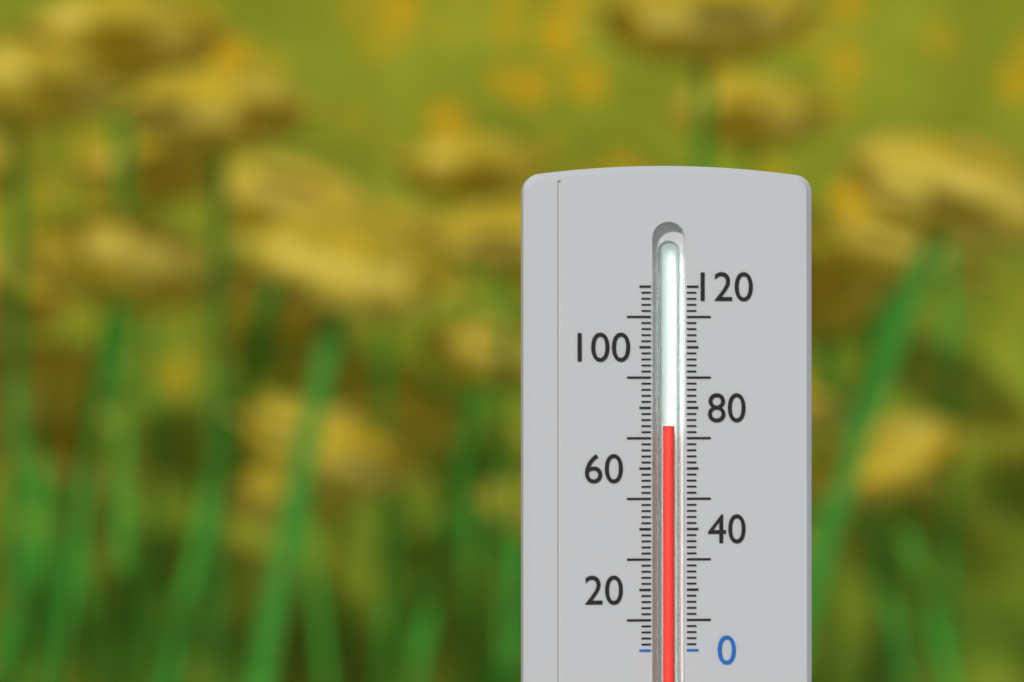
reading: 74 (no unit)
